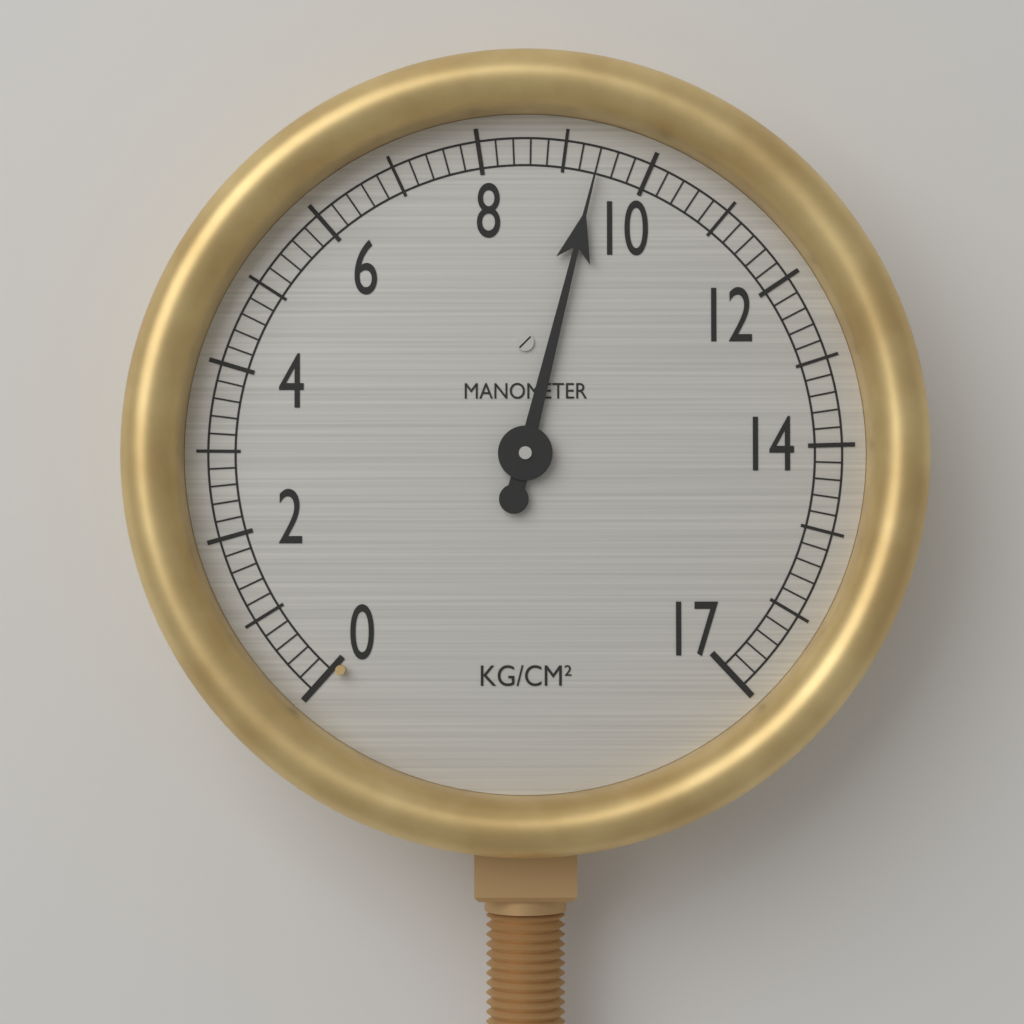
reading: 9.4 kg/cm²
